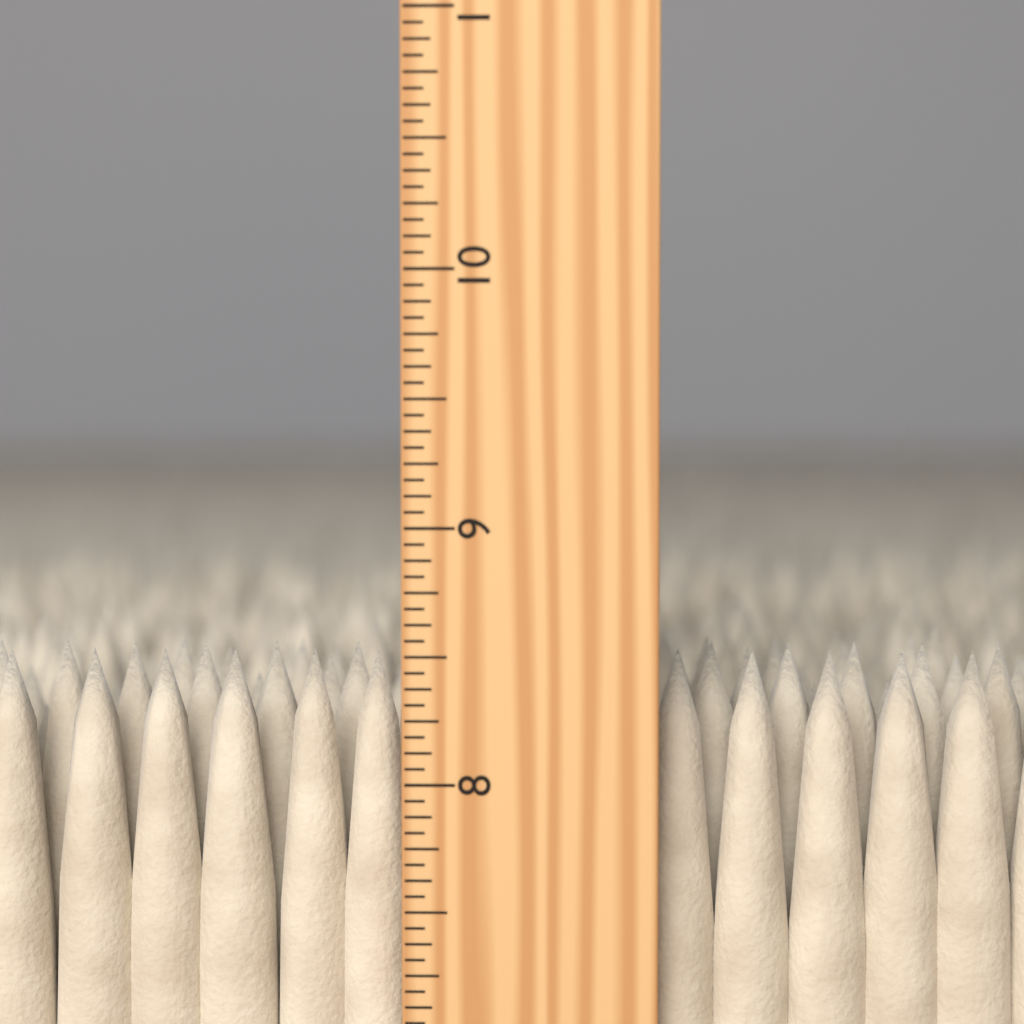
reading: 8.5000 inch
